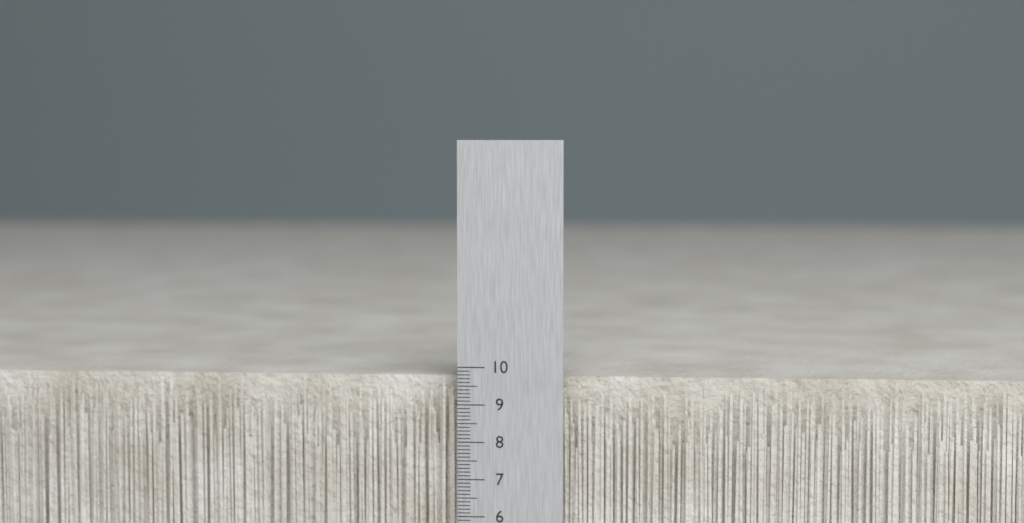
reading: 9.7 (no unit)
